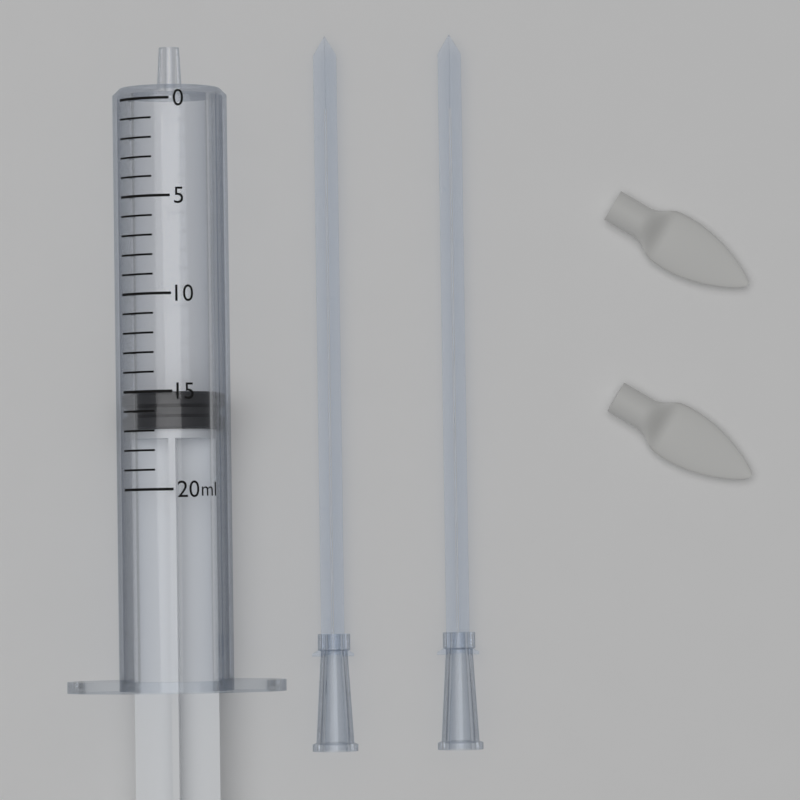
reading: 15 ml
